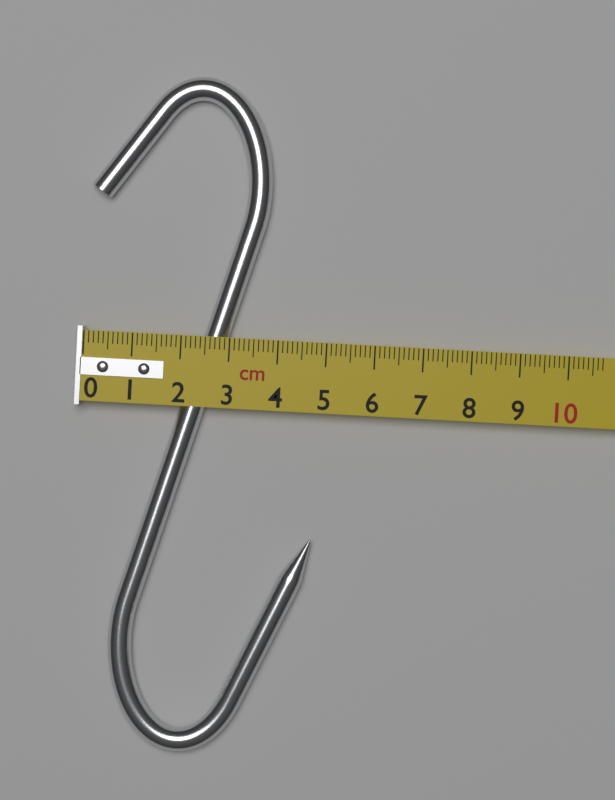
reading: 4.9 cm
